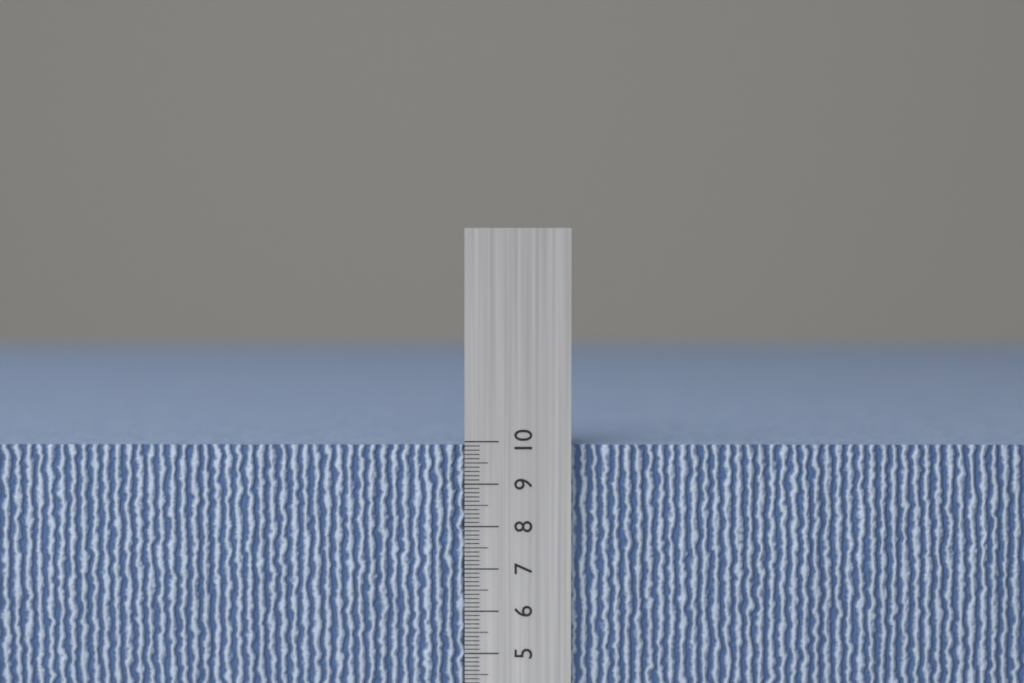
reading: 9.9 cm
